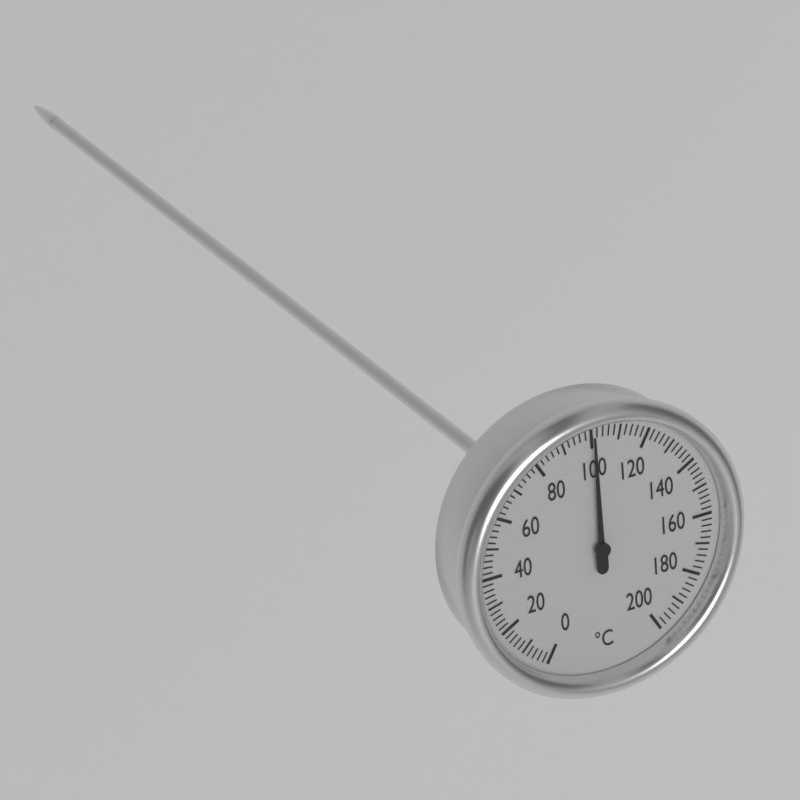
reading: 100 °C
